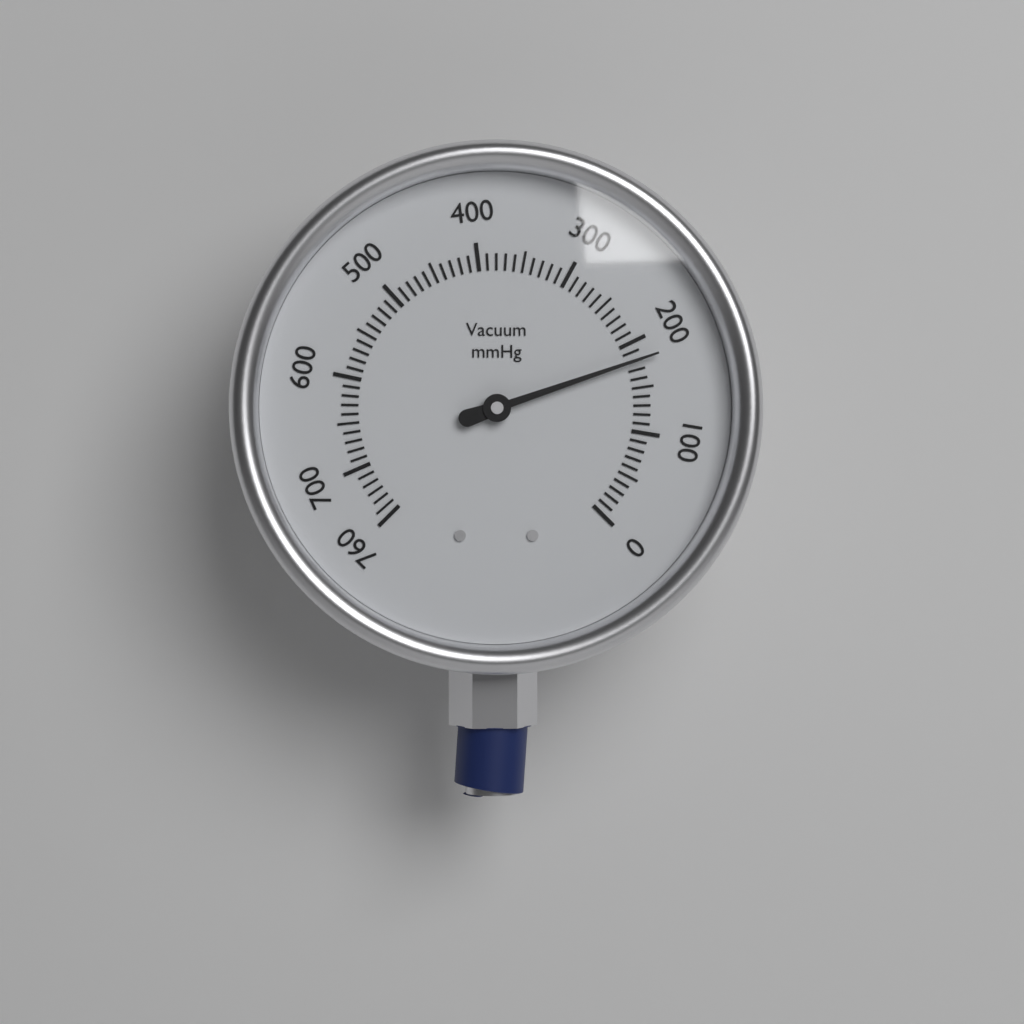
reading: 180 mmHg
